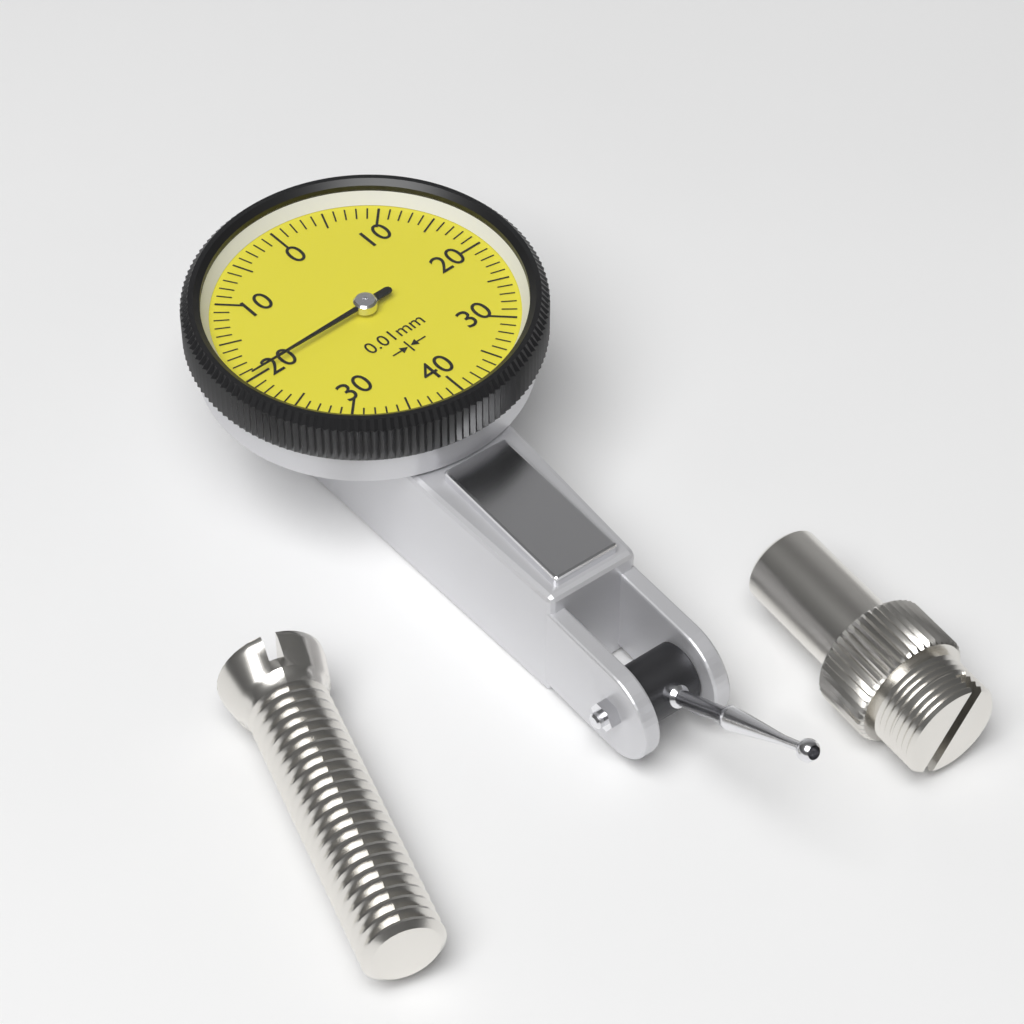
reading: 0.20 mm
